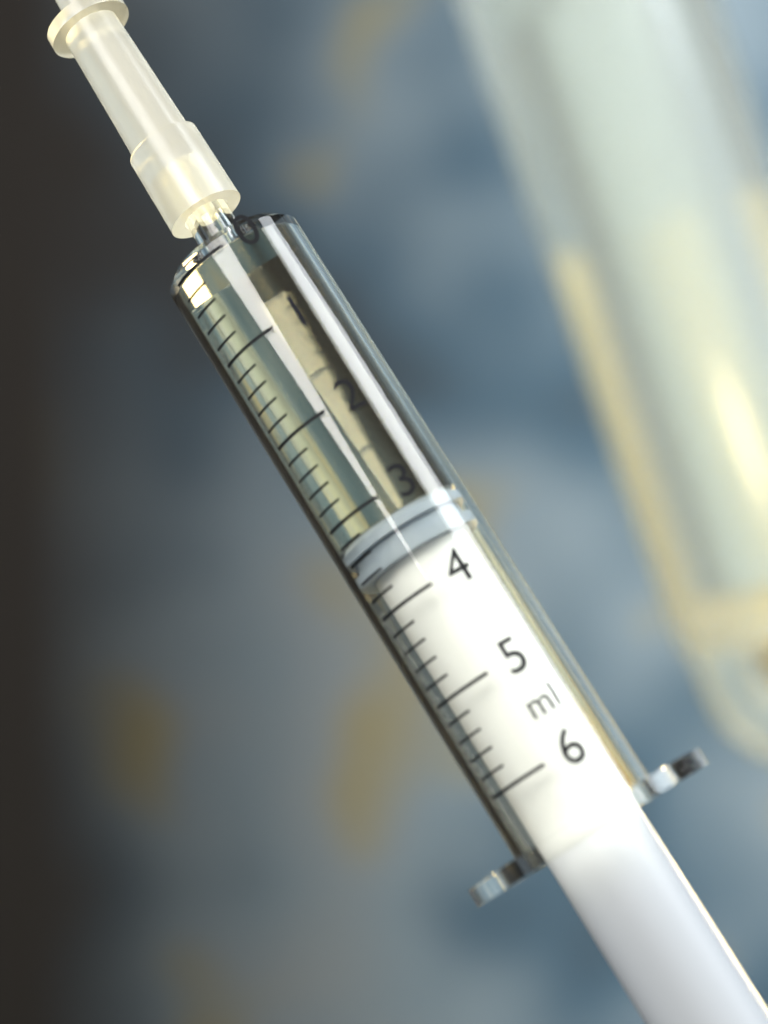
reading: 3.2 ml
